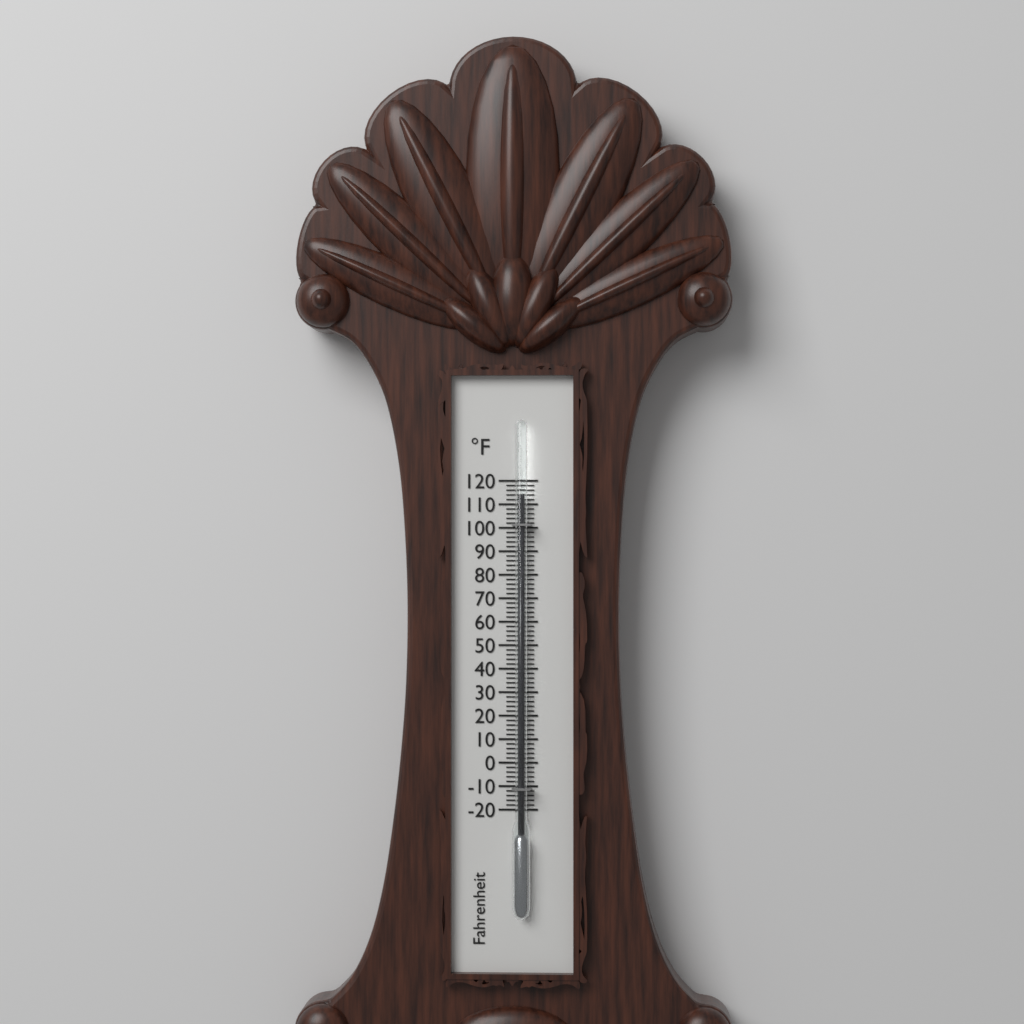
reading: 114 °F
